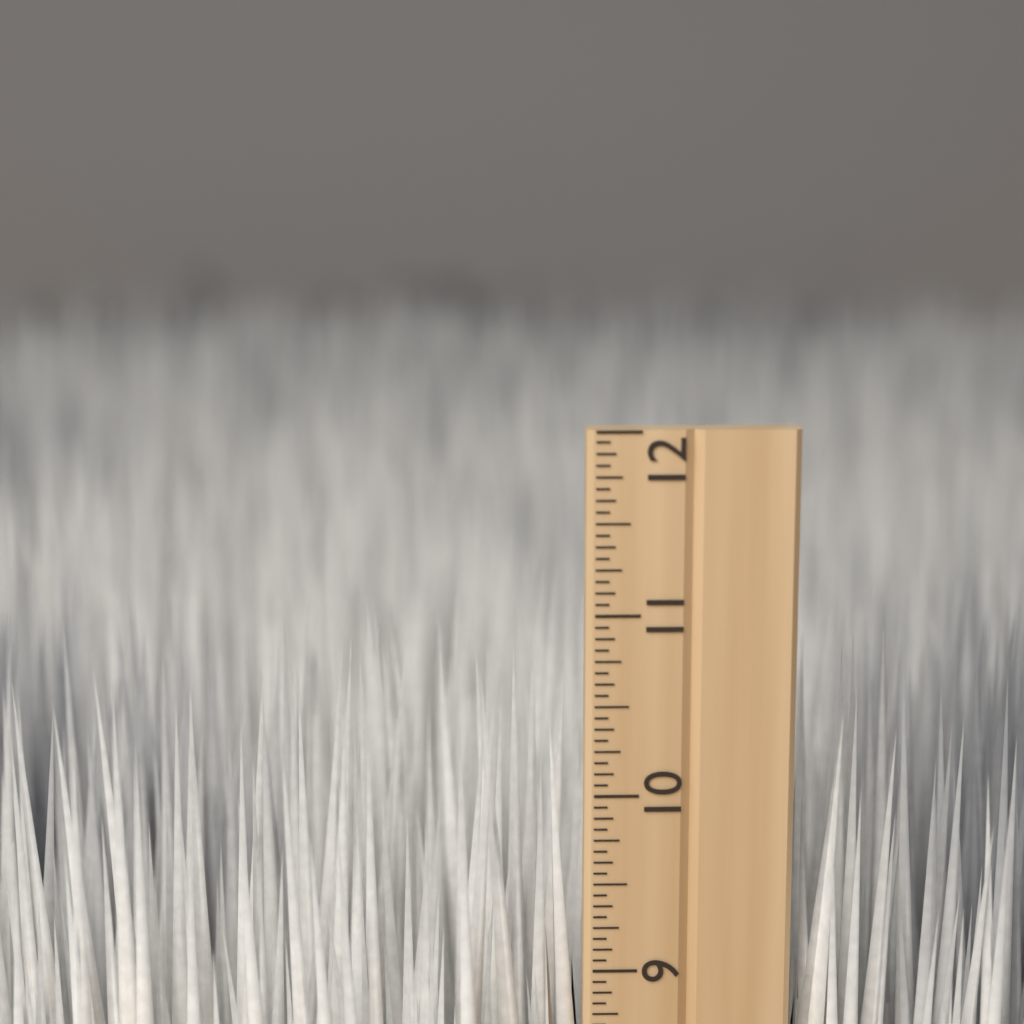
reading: 10.7500 inch
